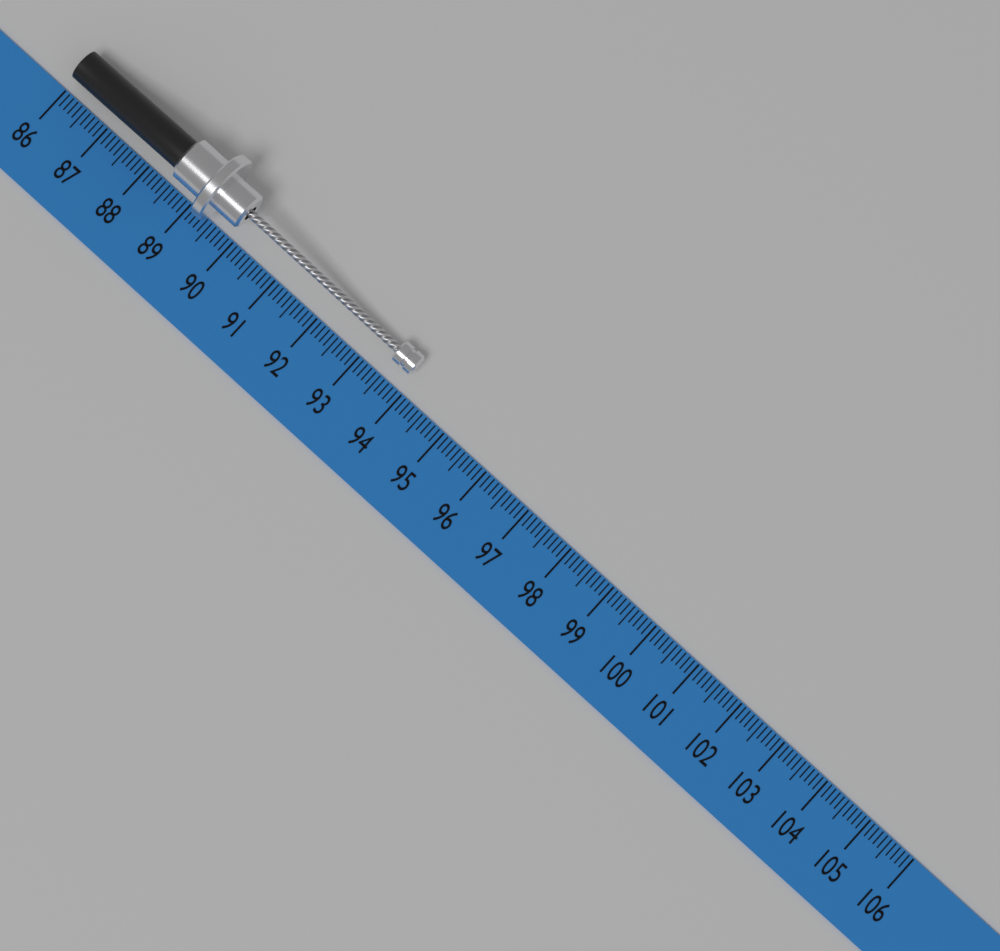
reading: 93.9 (no unit)
